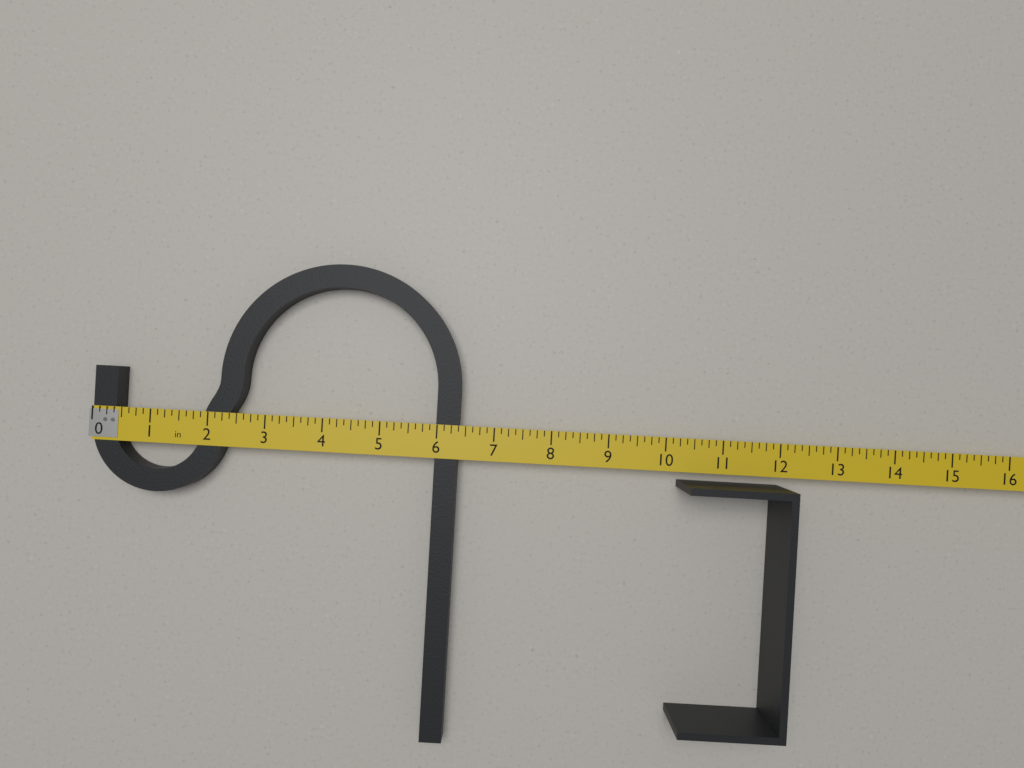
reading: 6.375 in
